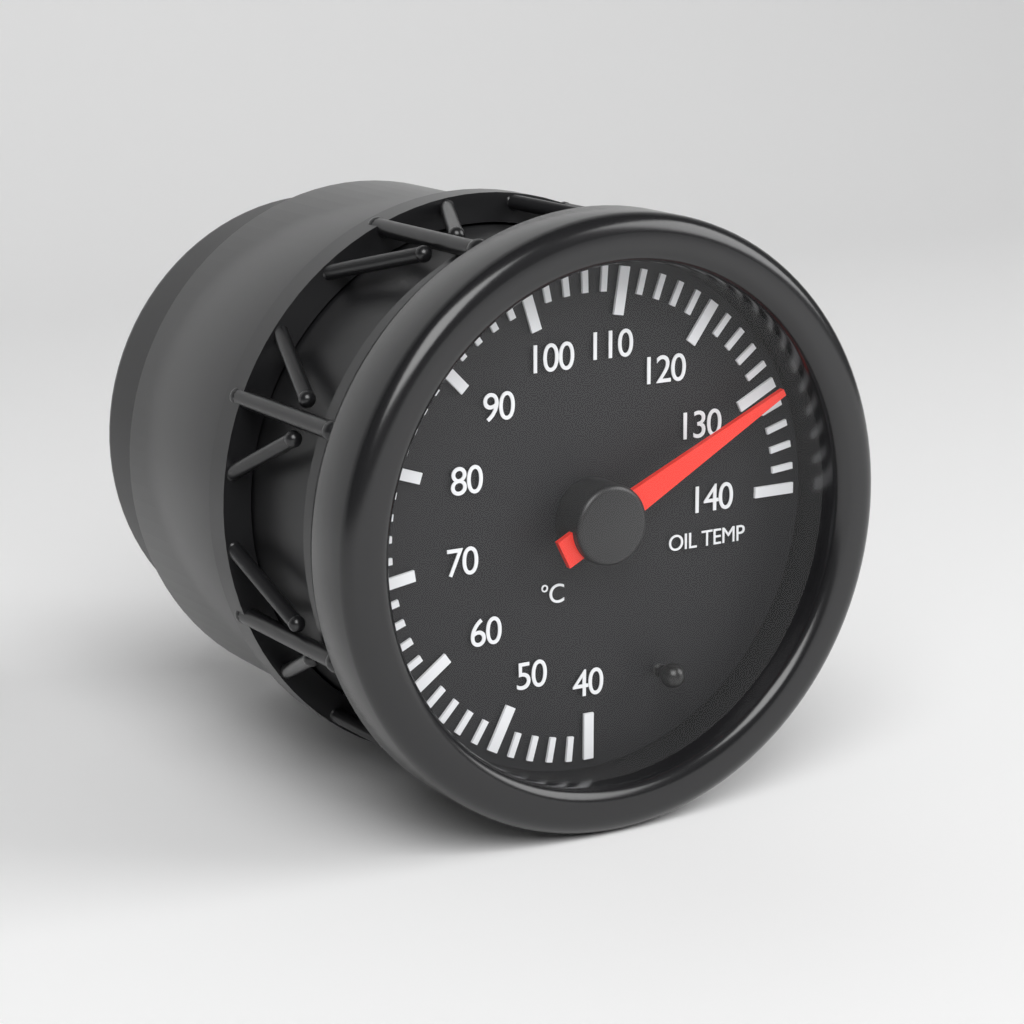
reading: 130 °C
